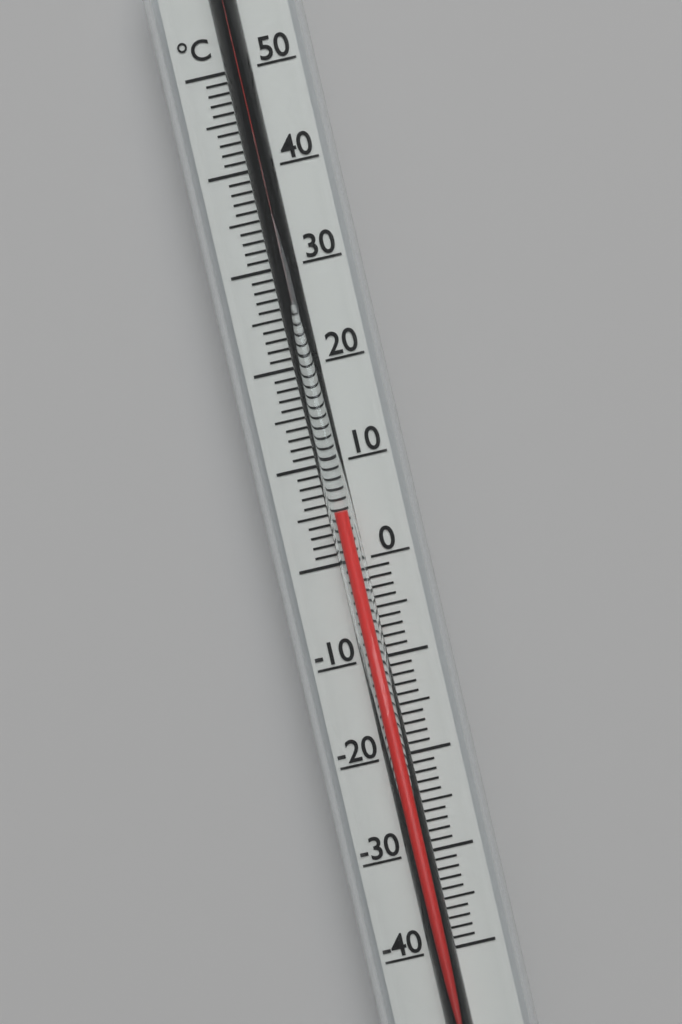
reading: 5 °C
